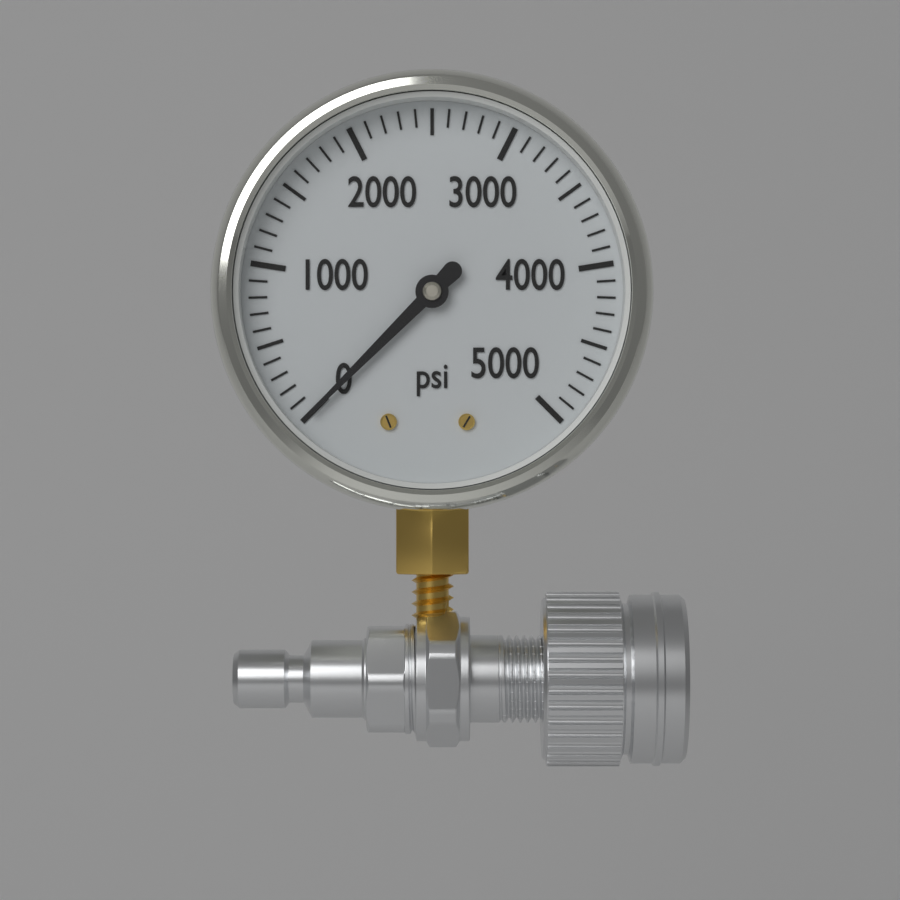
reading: 0 psi
